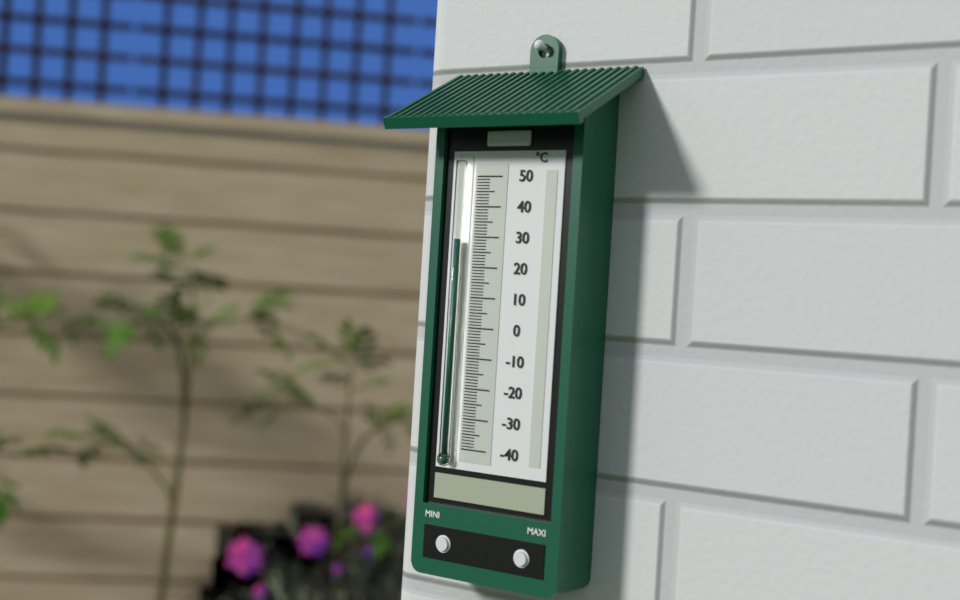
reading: 29 °C
